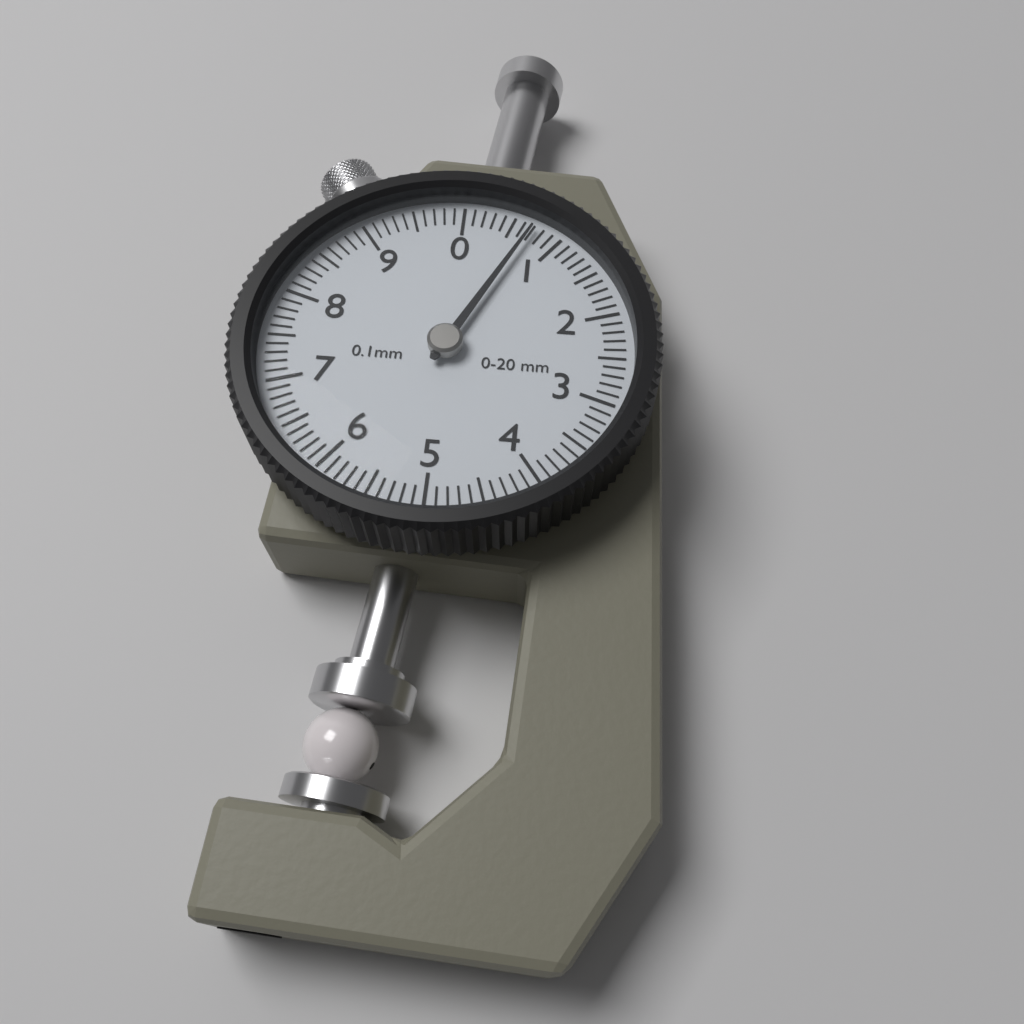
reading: 0.7 mm
